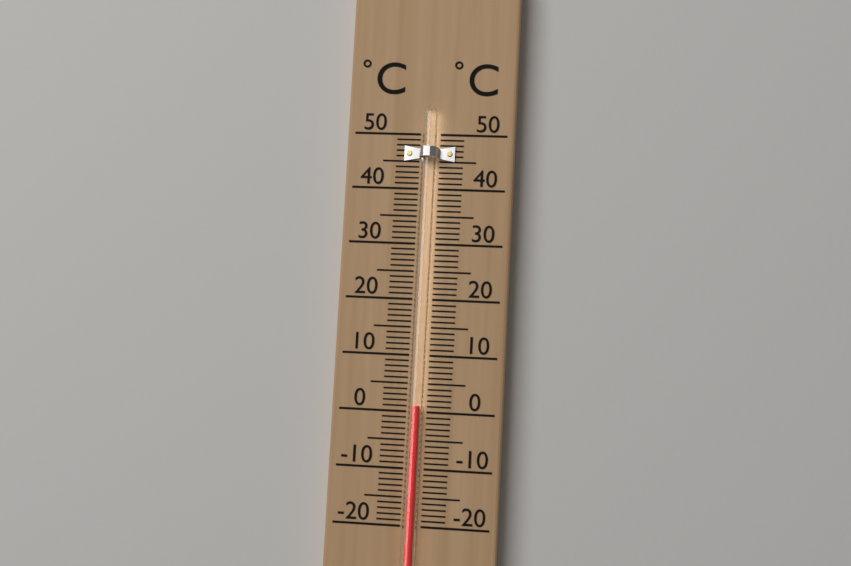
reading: 1 °C
